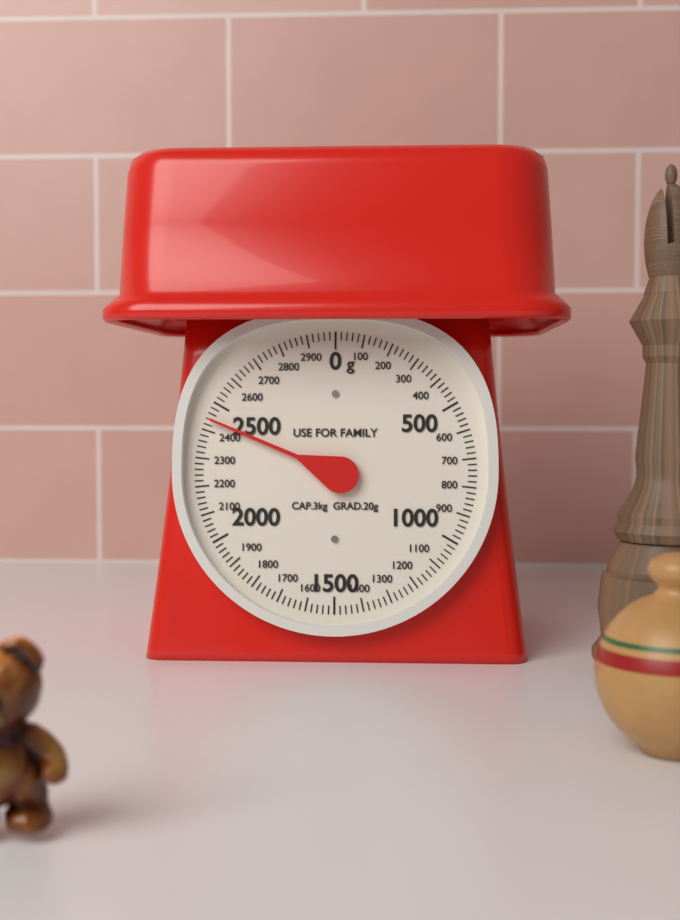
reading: 2440 g
